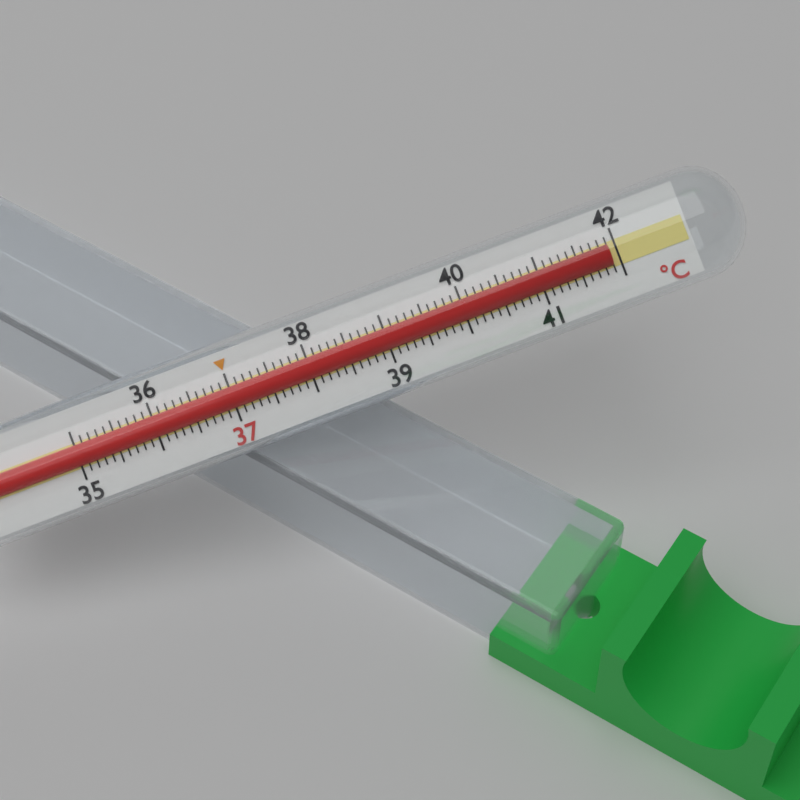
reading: 41.9 °C
